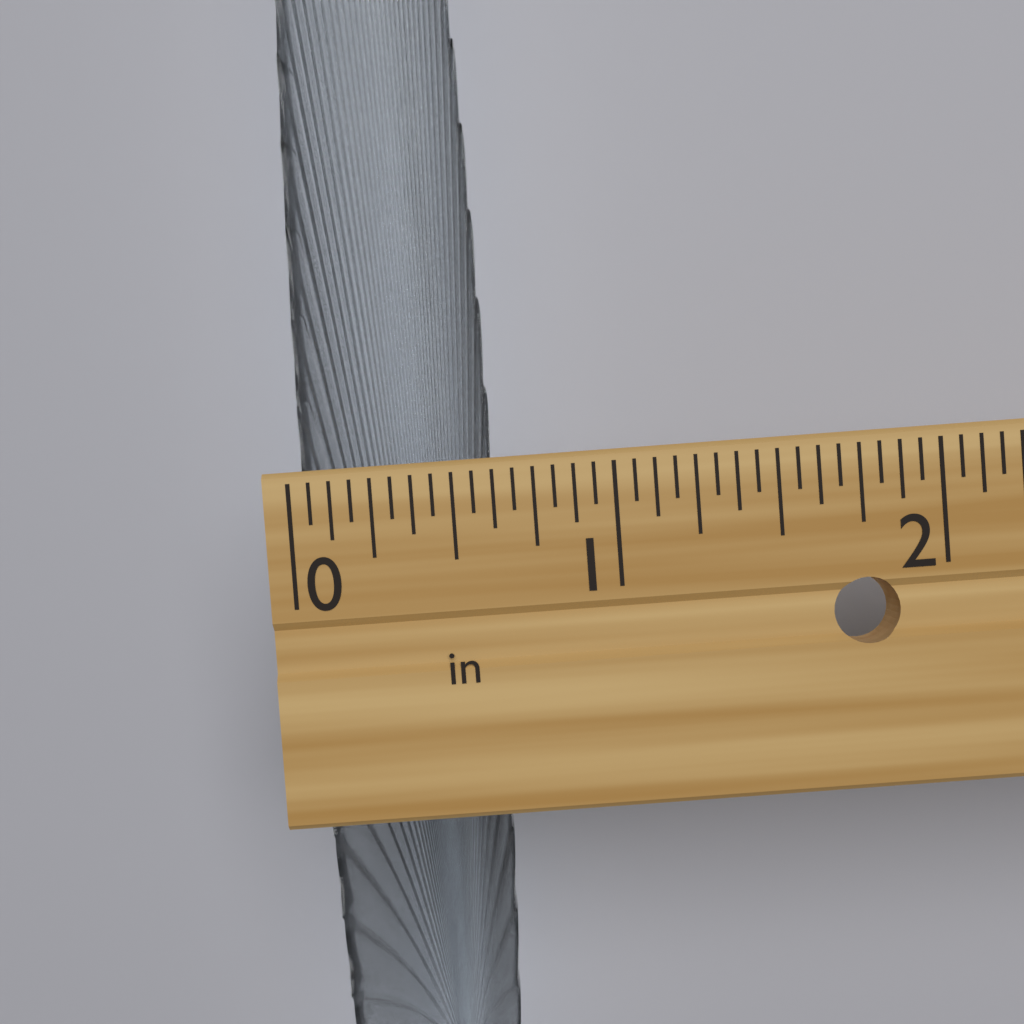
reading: 0.6250 in
